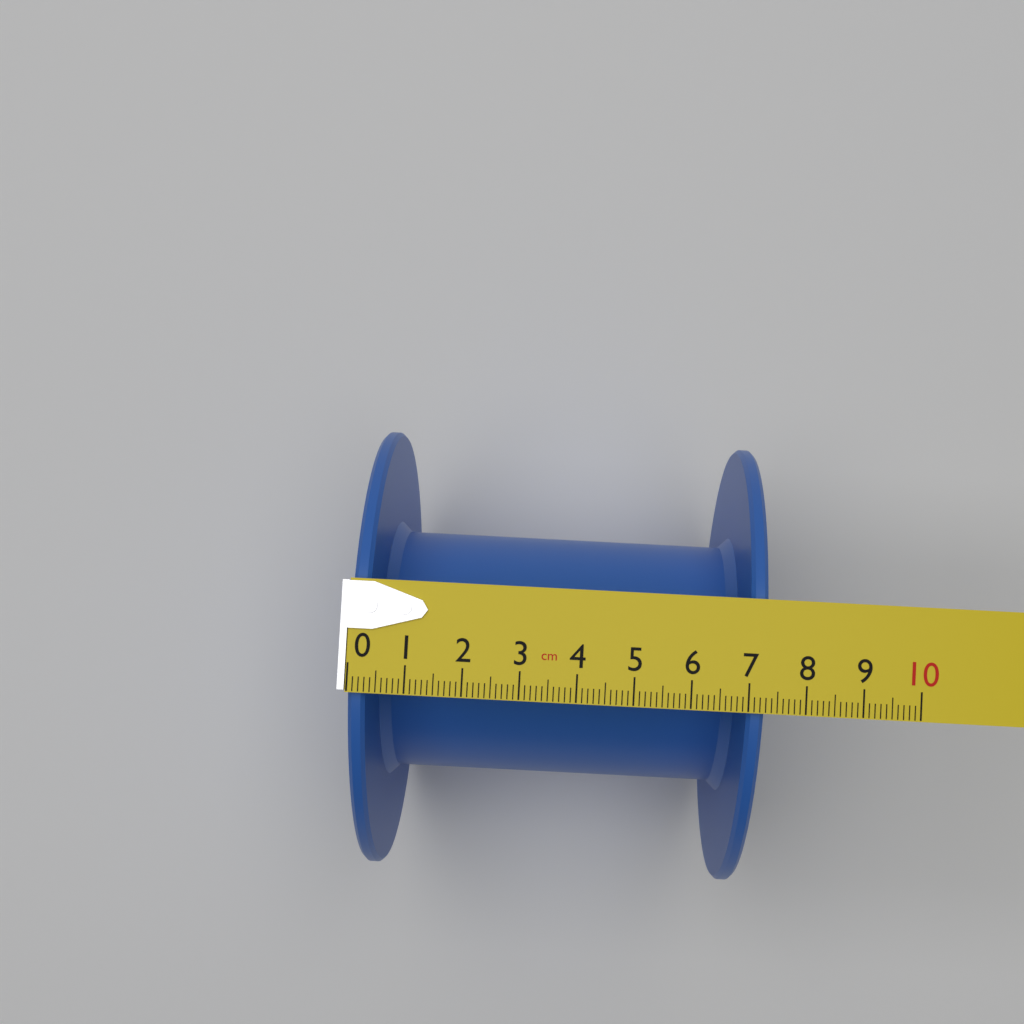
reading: 7.3 cm
